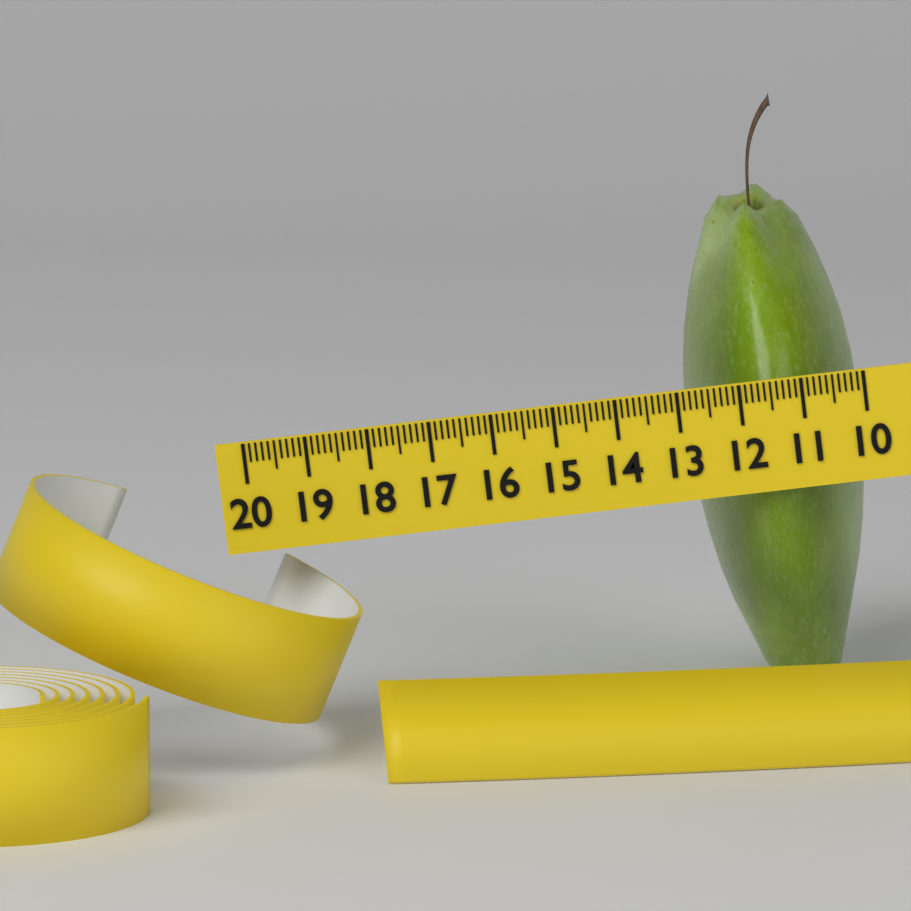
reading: 12.9 (no unit)
